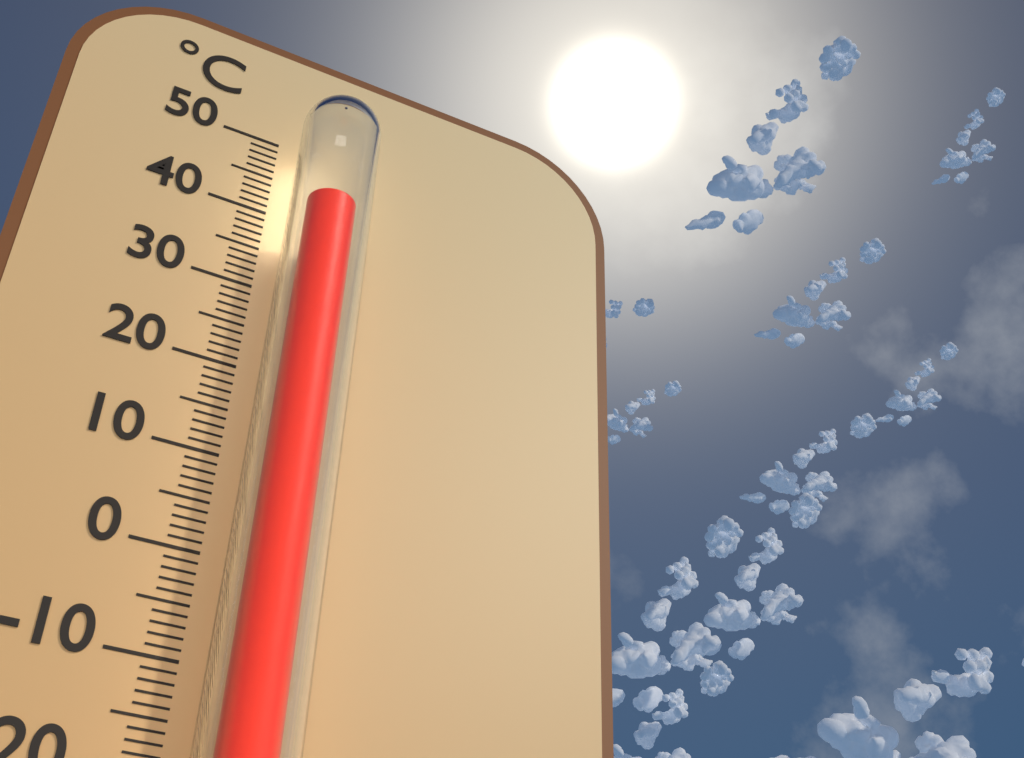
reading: 38 °C
